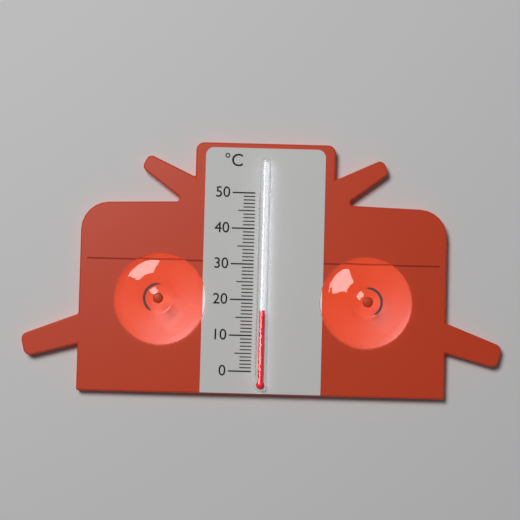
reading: 17 °C
